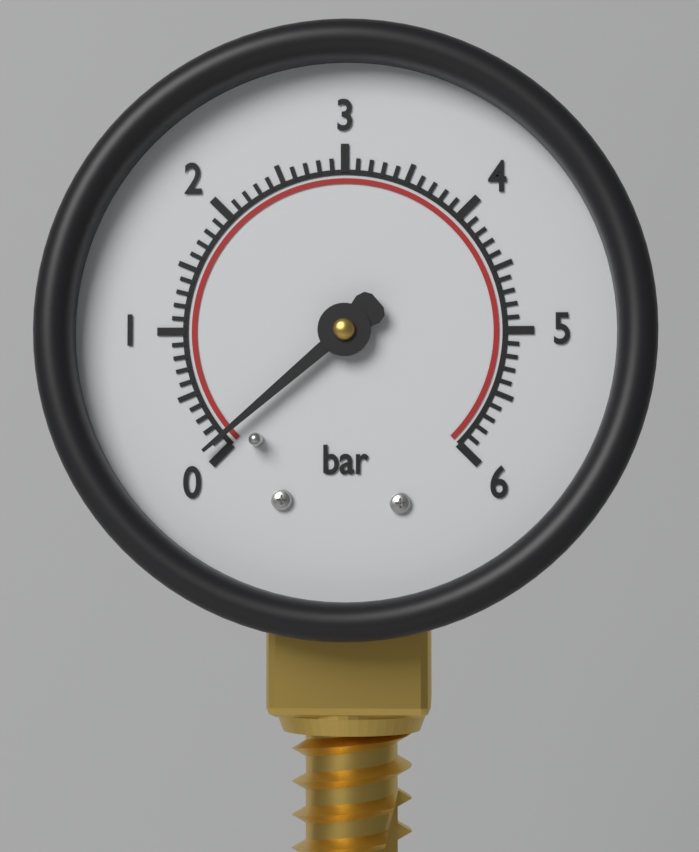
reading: 0.1 bar
